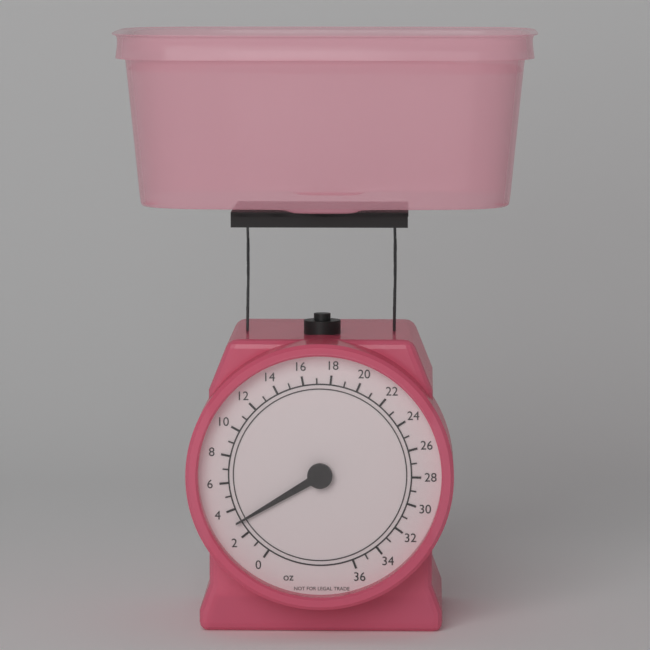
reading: 3 oz
